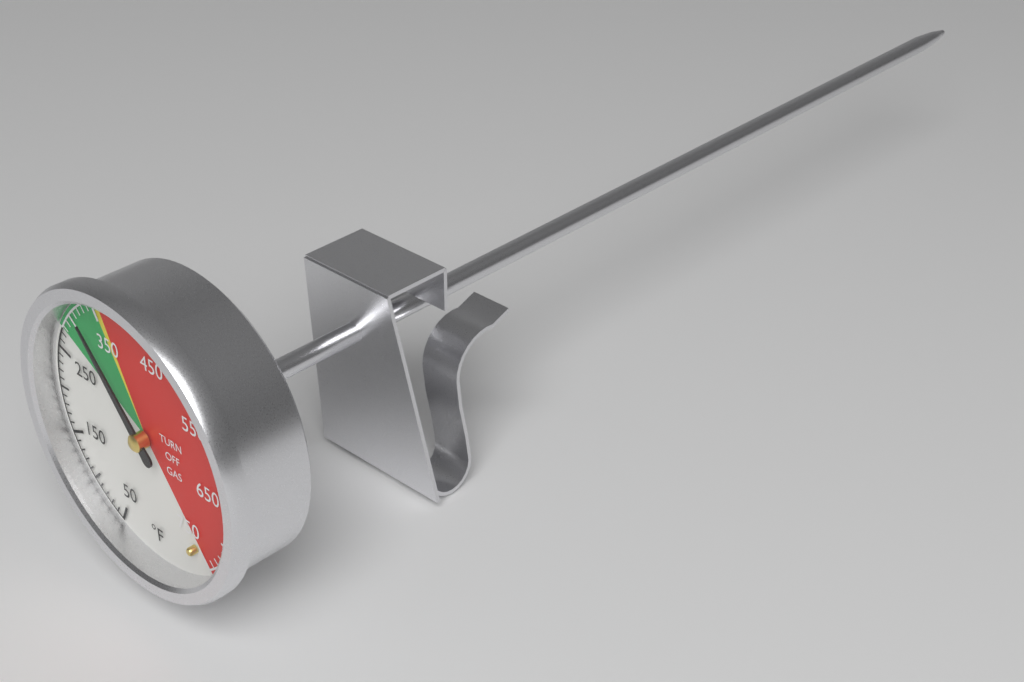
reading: 320 °F
